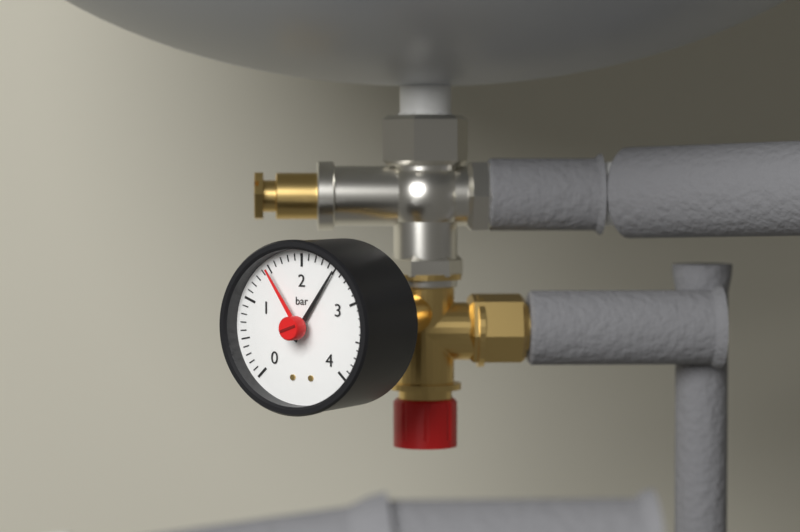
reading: 2.5 bar
